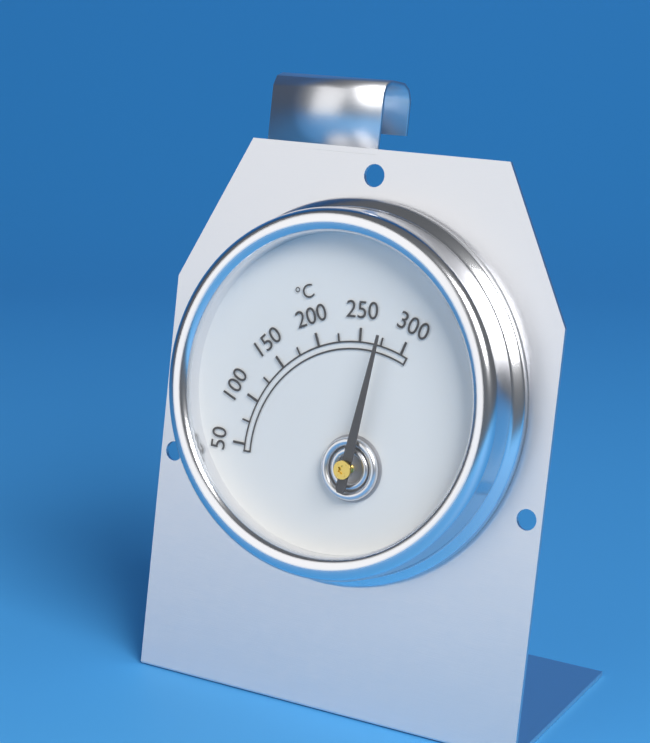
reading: 275 °C
